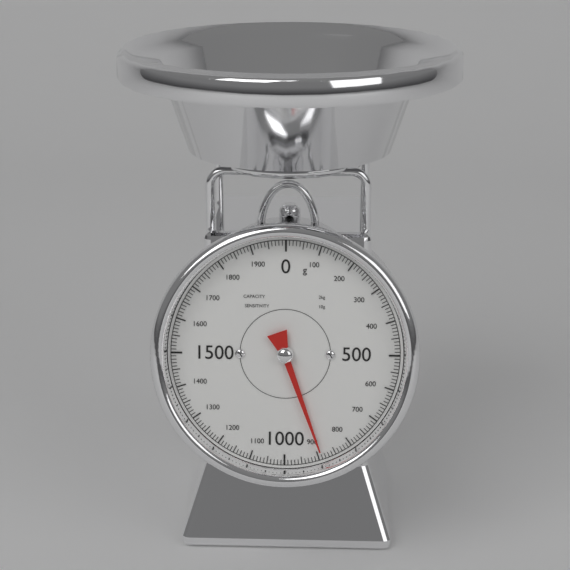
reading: 890 g
